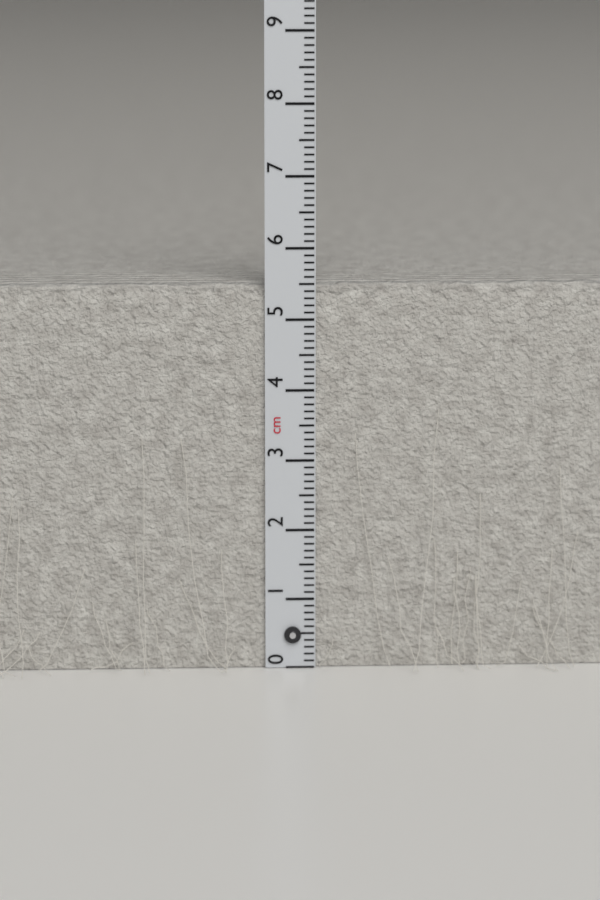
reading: 5.5 cm
